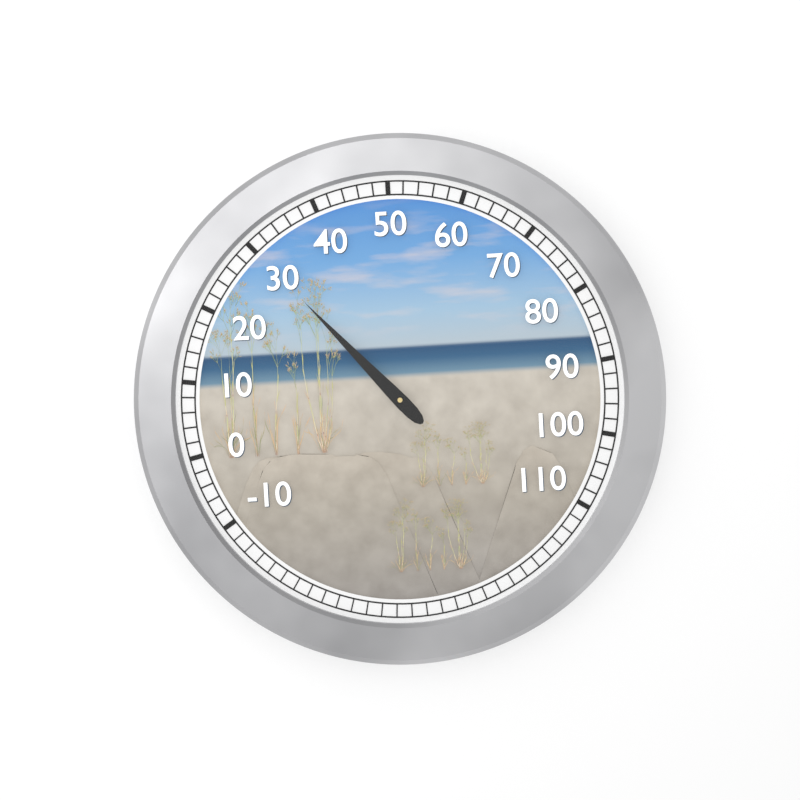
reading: 30 (no unit)
